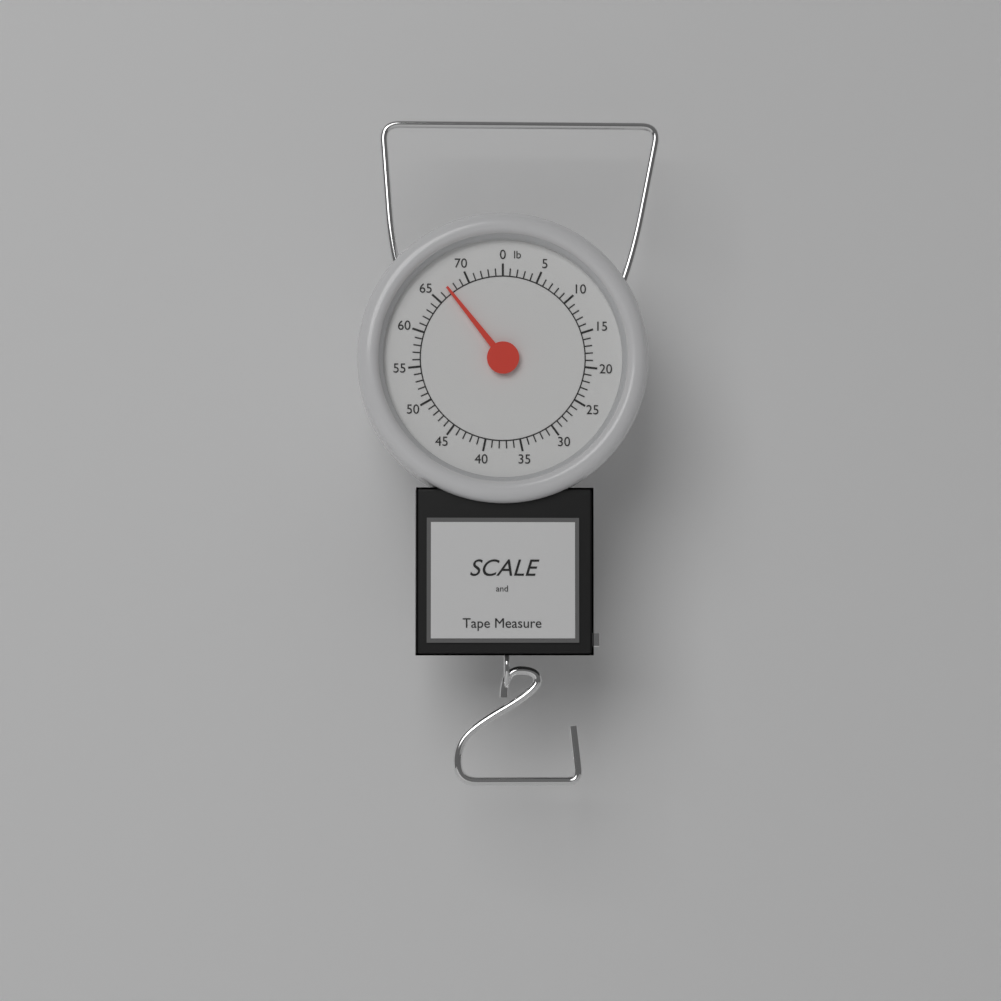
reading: 67 lb
